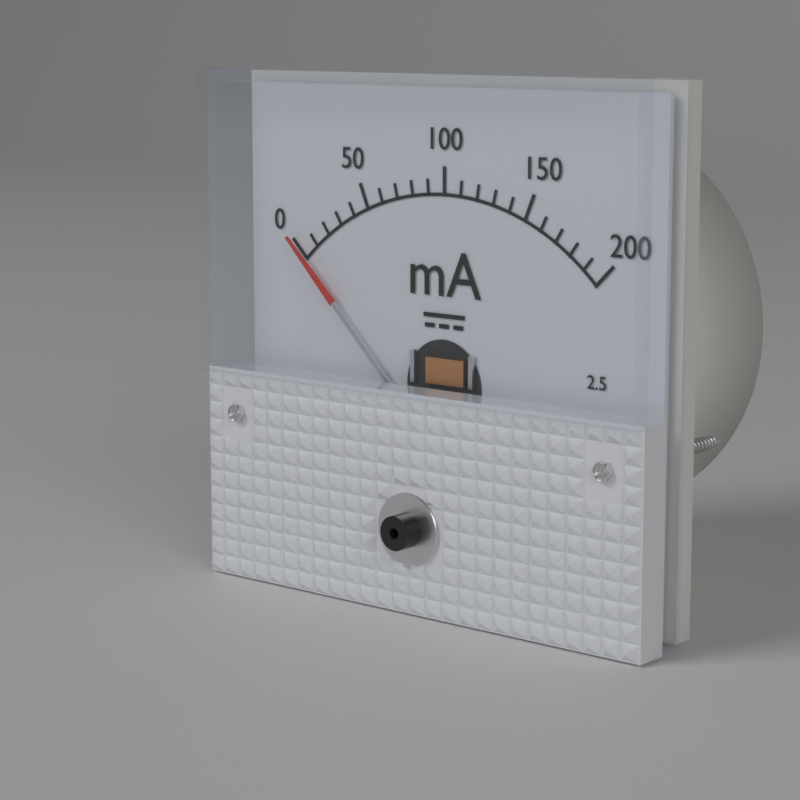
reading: 0 mA
